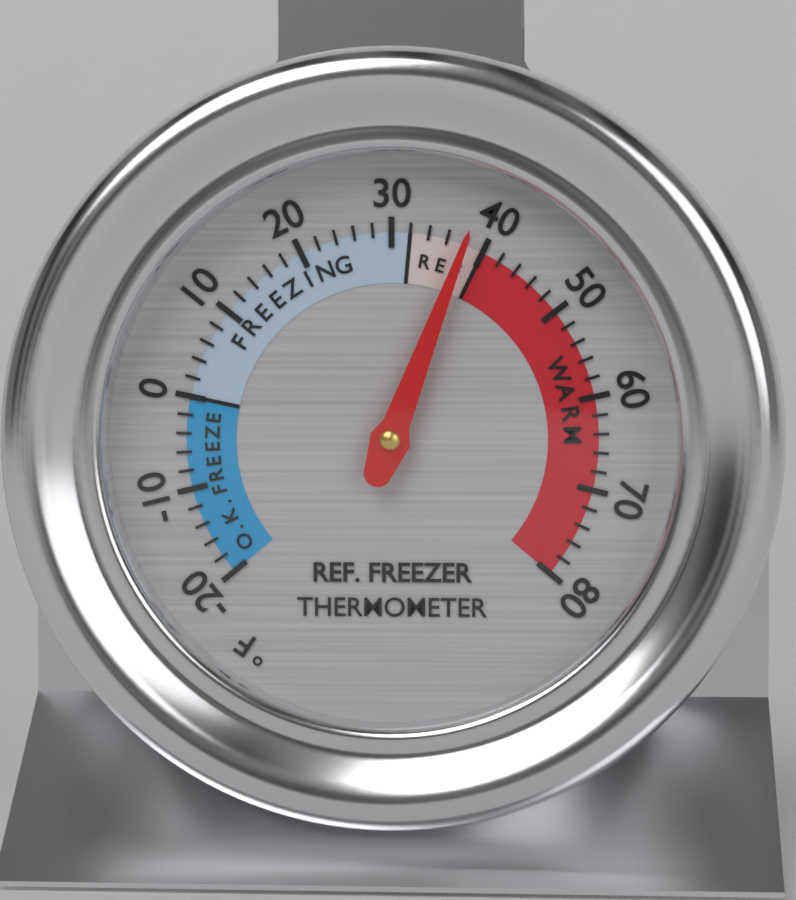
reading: 38 °F
